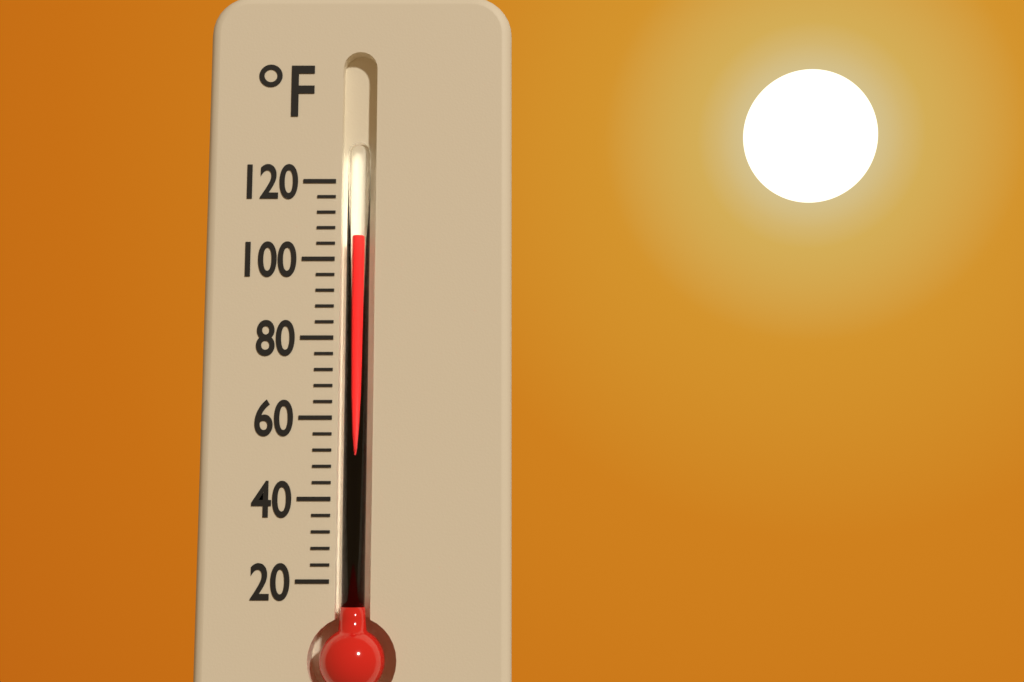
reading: 106 °F
